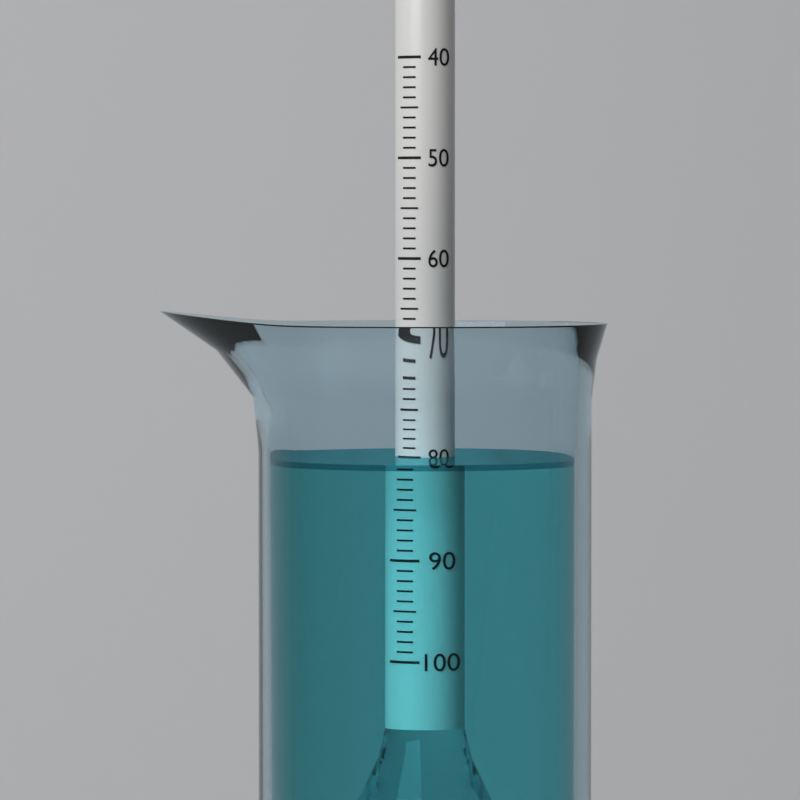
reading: 80 (no unit)
